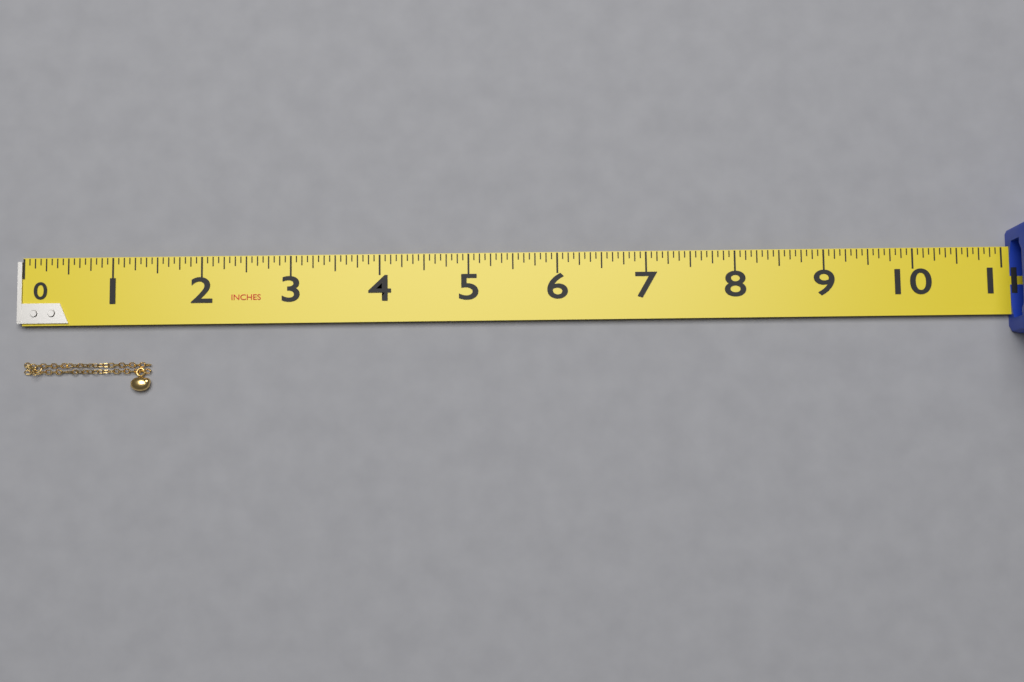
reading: 1.4375 in
